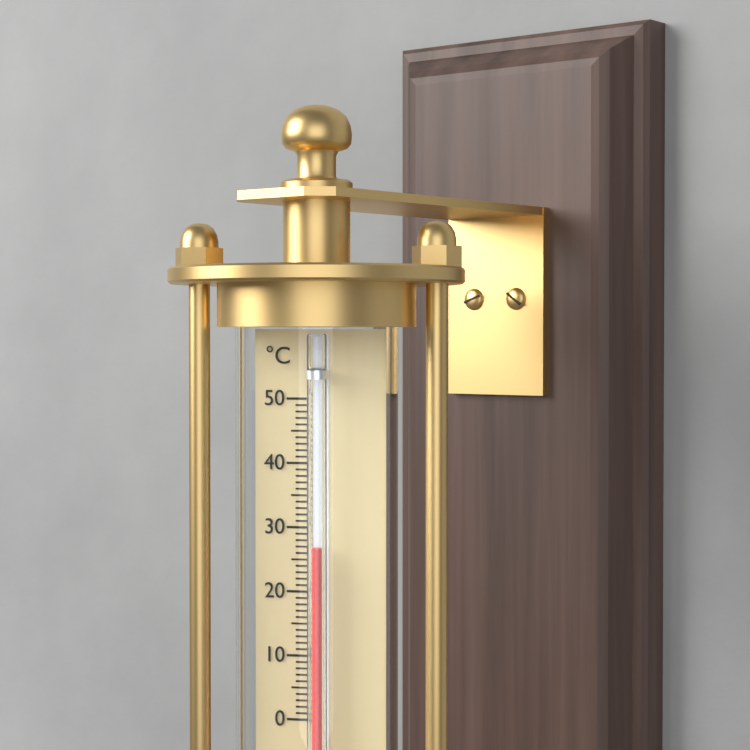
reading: 27 °C
